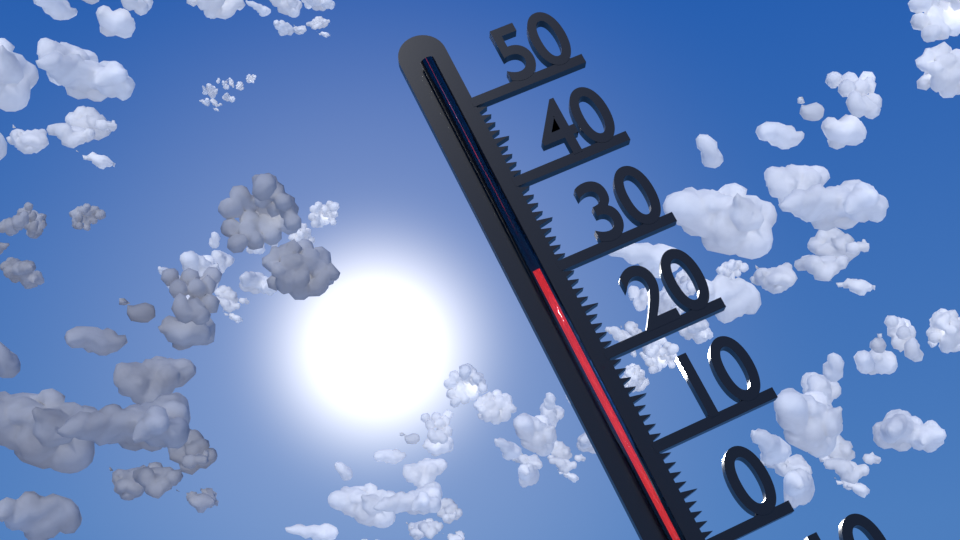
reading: 30 °C
